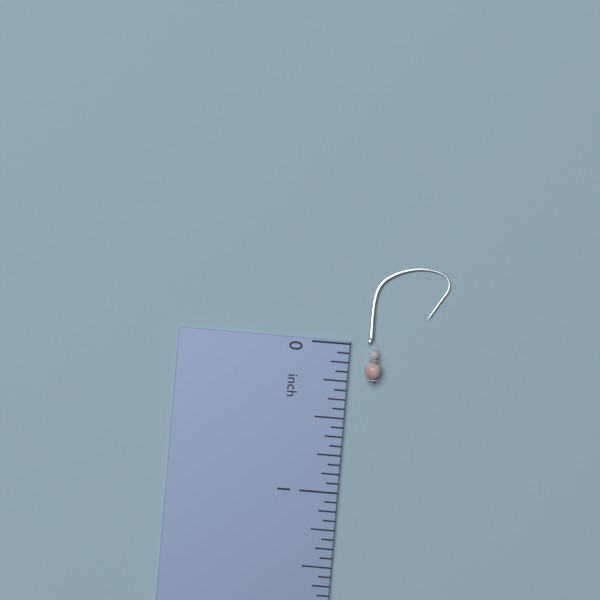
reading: 0.2500 inch
